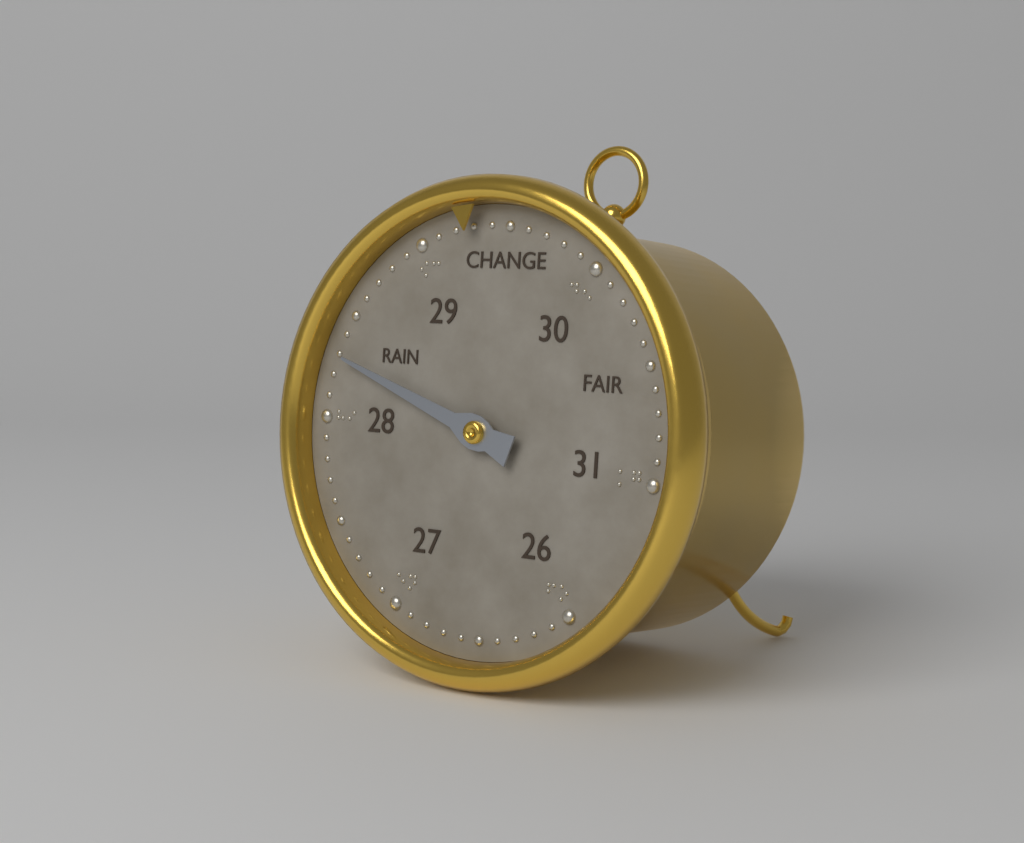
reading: 28.3 (no unit)
